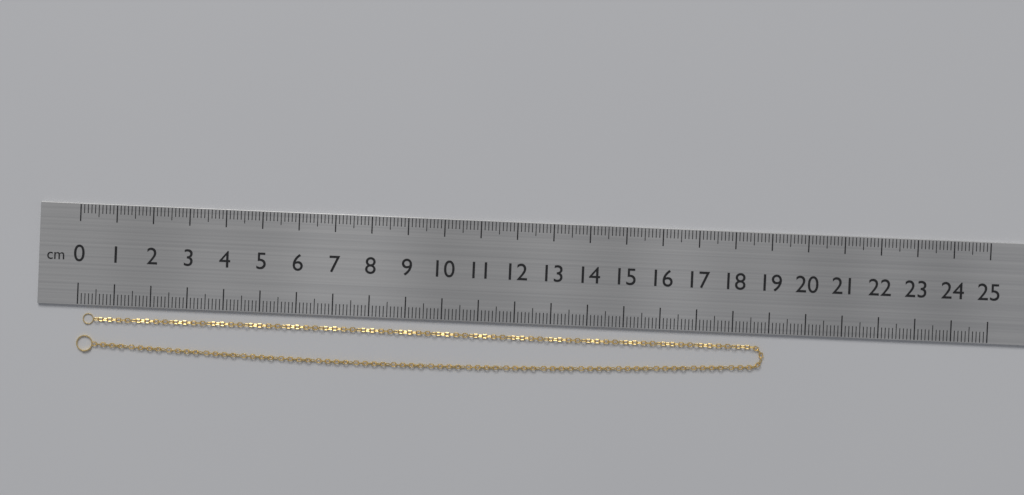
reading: 18.9 cm
